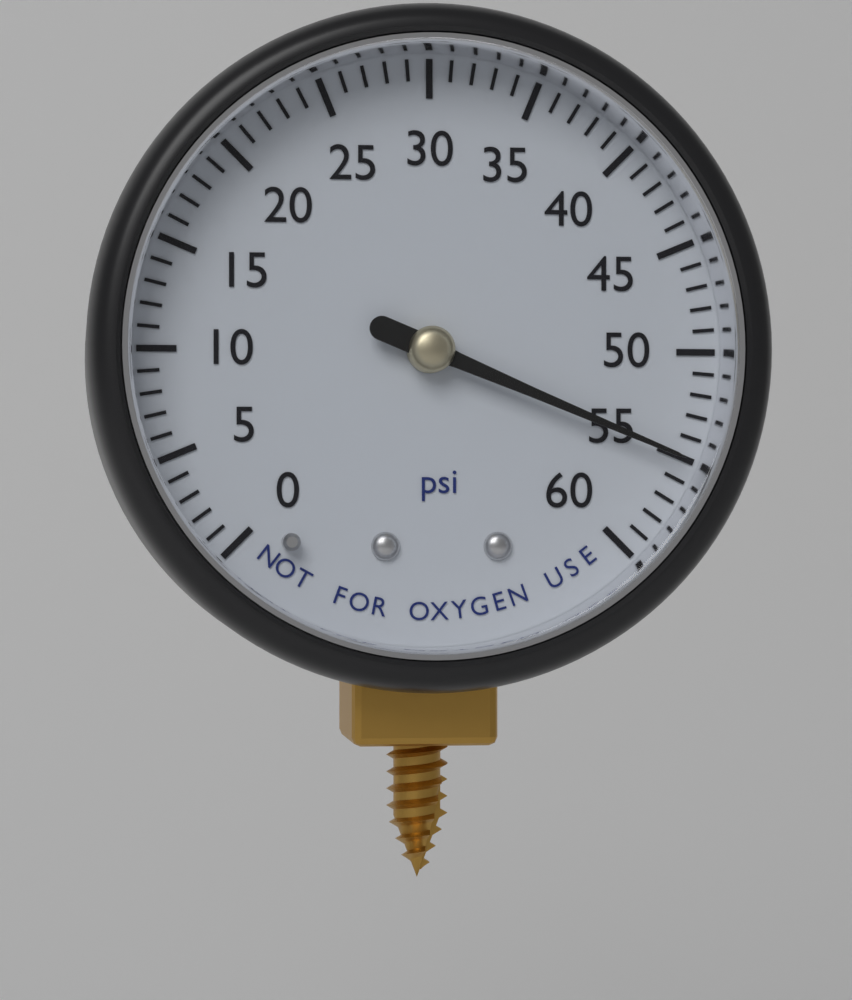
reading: 55 psi
